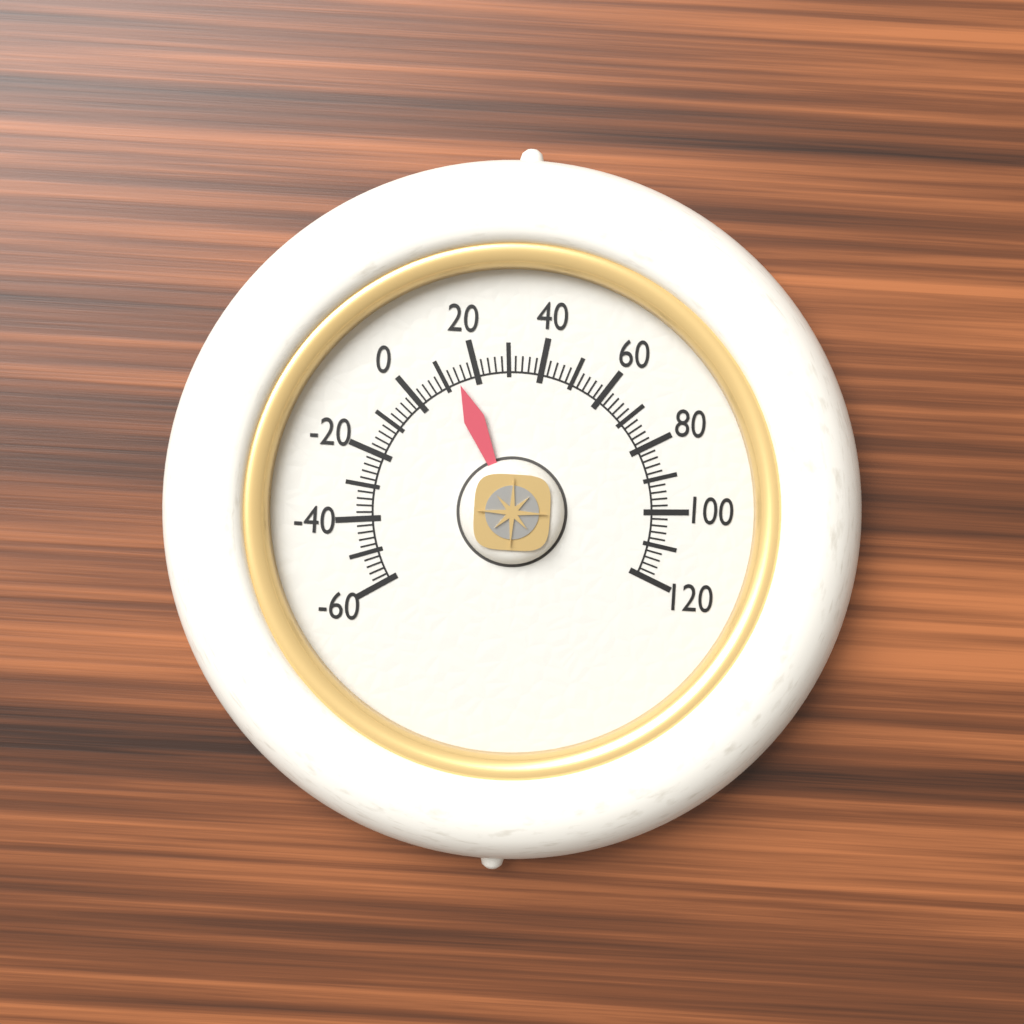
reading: 14 (no unit)
